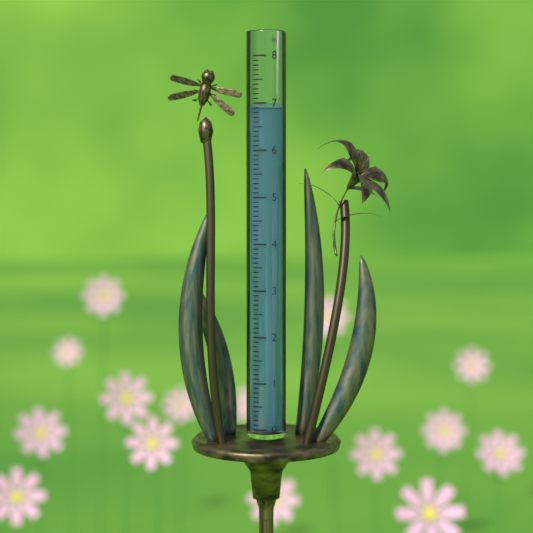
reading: 6.9 in
